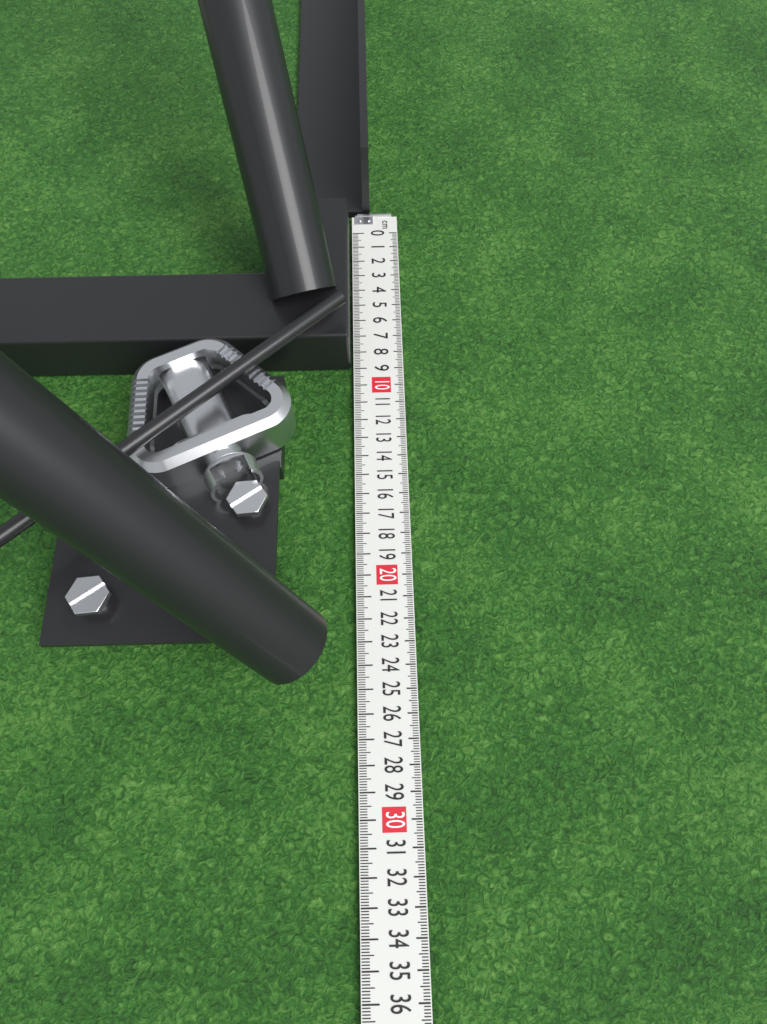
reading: 8.9 cm
